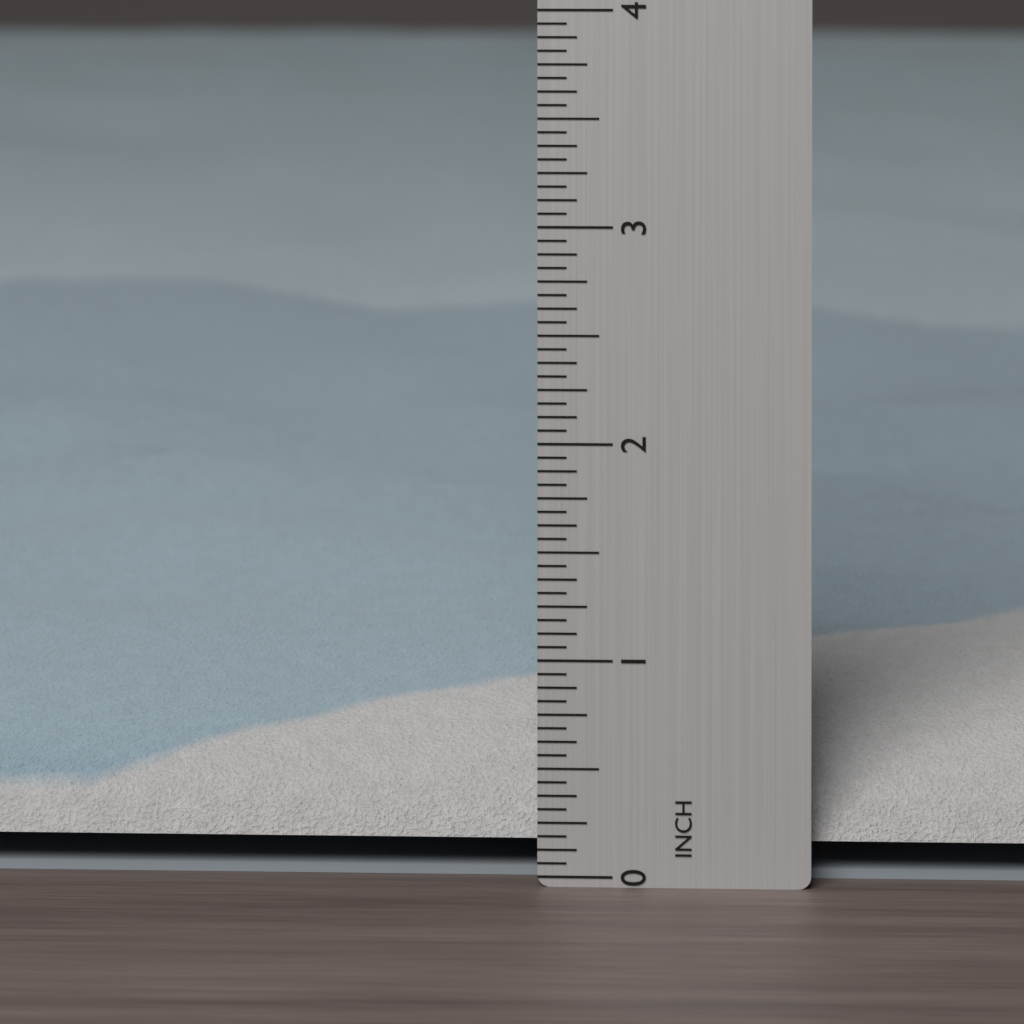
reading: 0.9375 in
